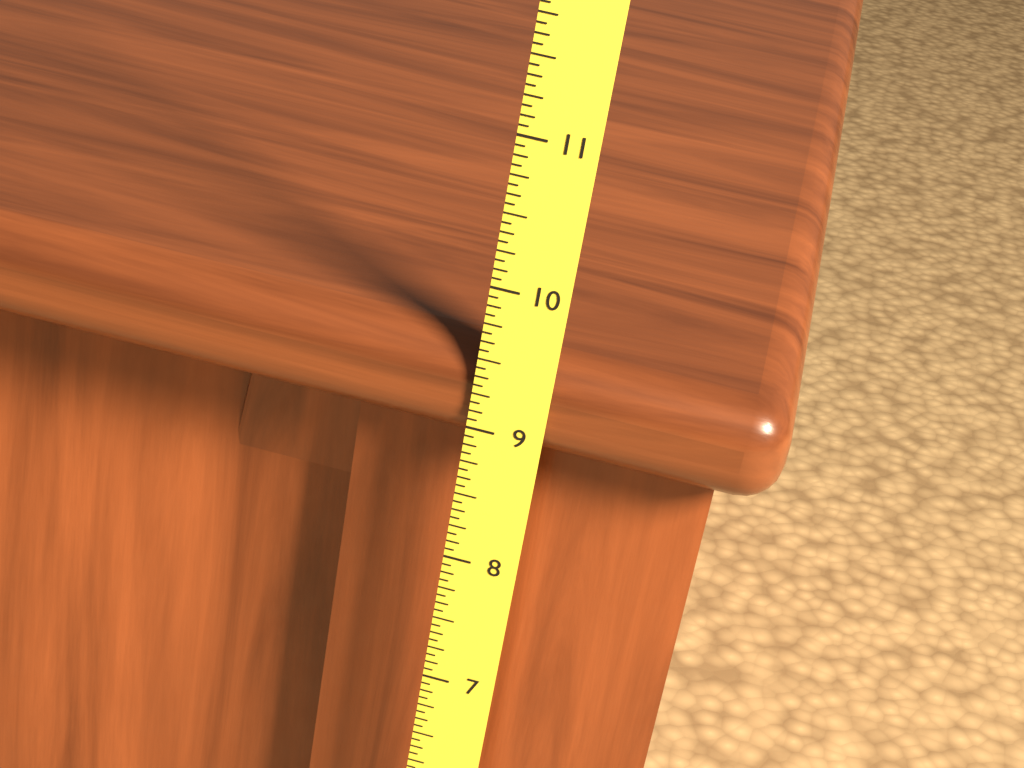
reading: 9.5625 (no unit)
